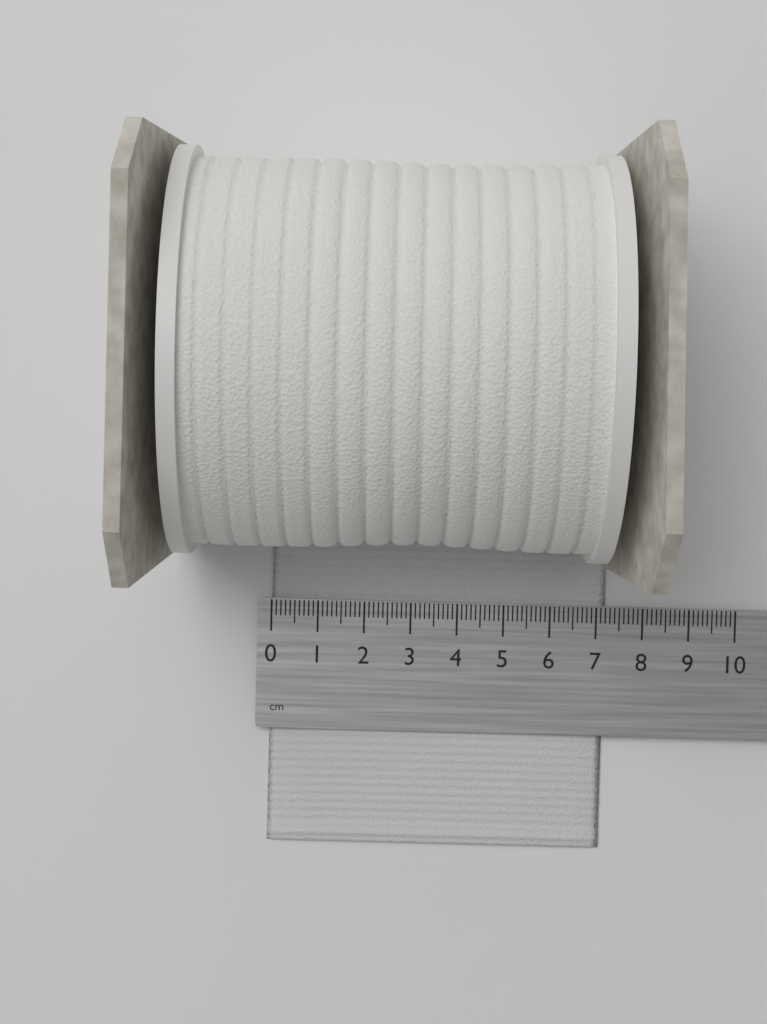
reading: 7.2 cm
